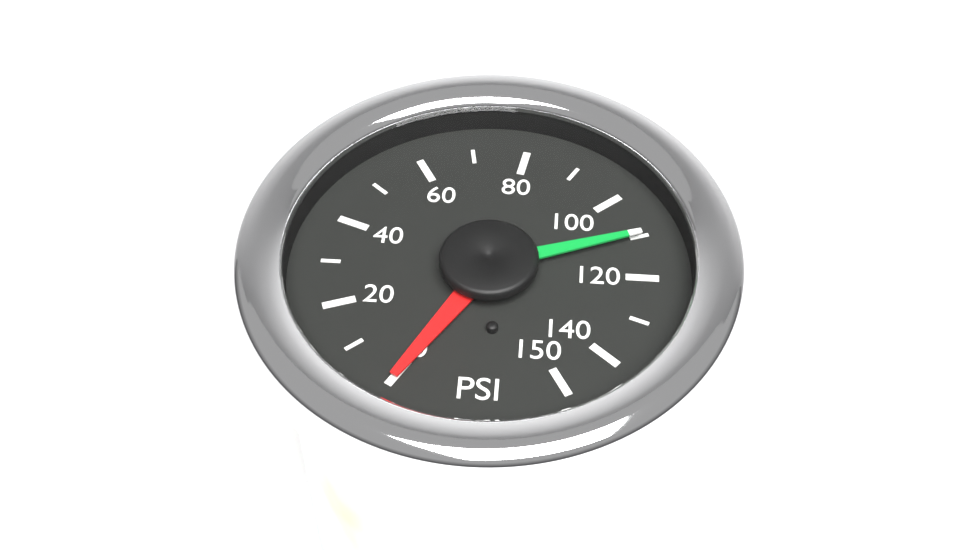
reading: 110 PSI
